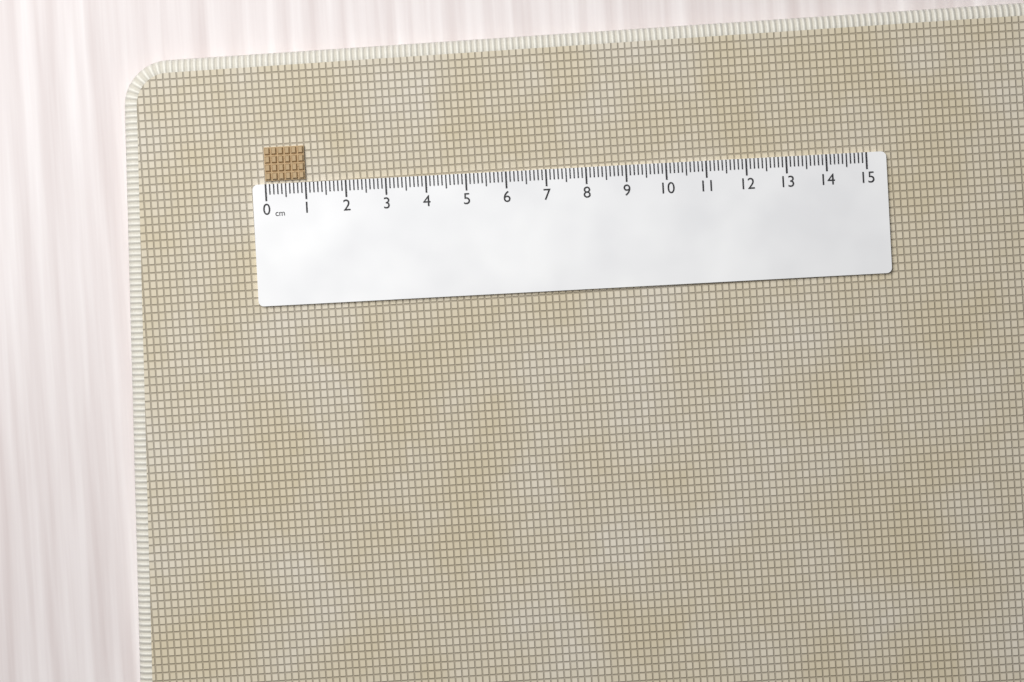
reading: 1.0 cm
